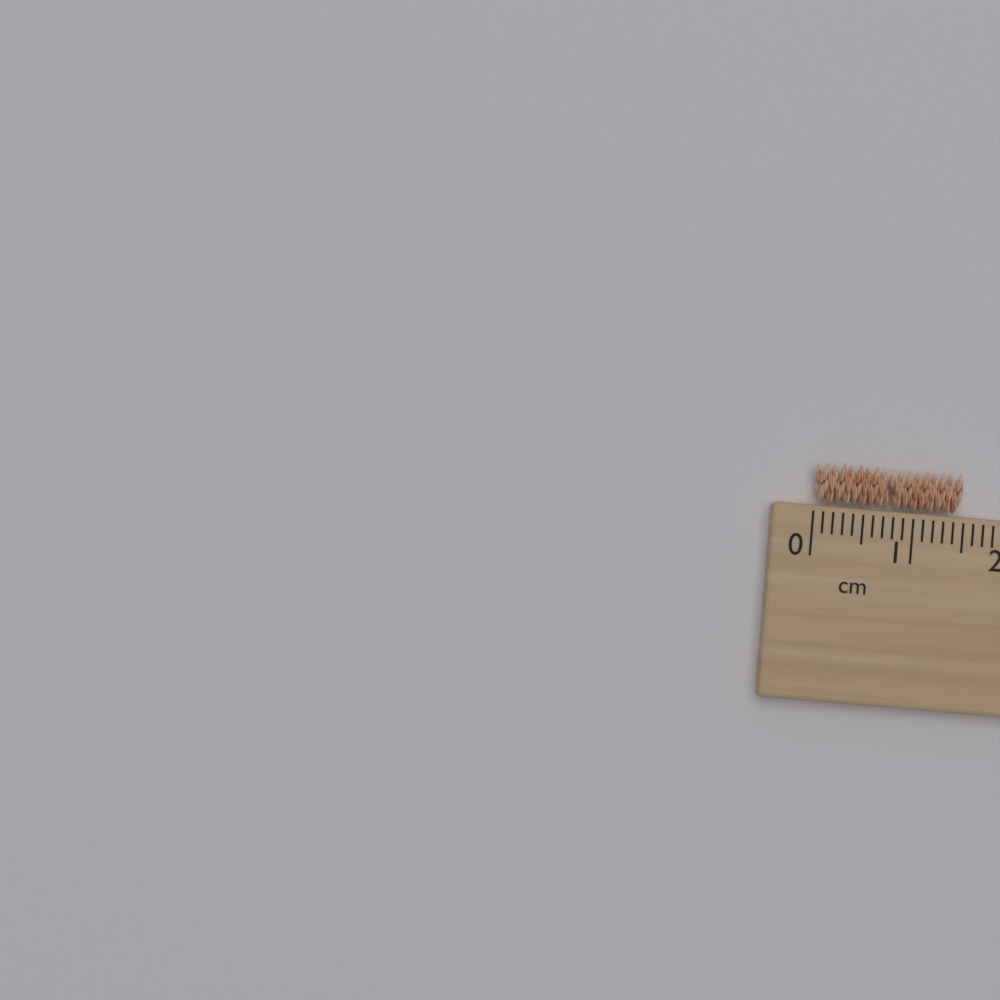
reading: 1.5 cm
